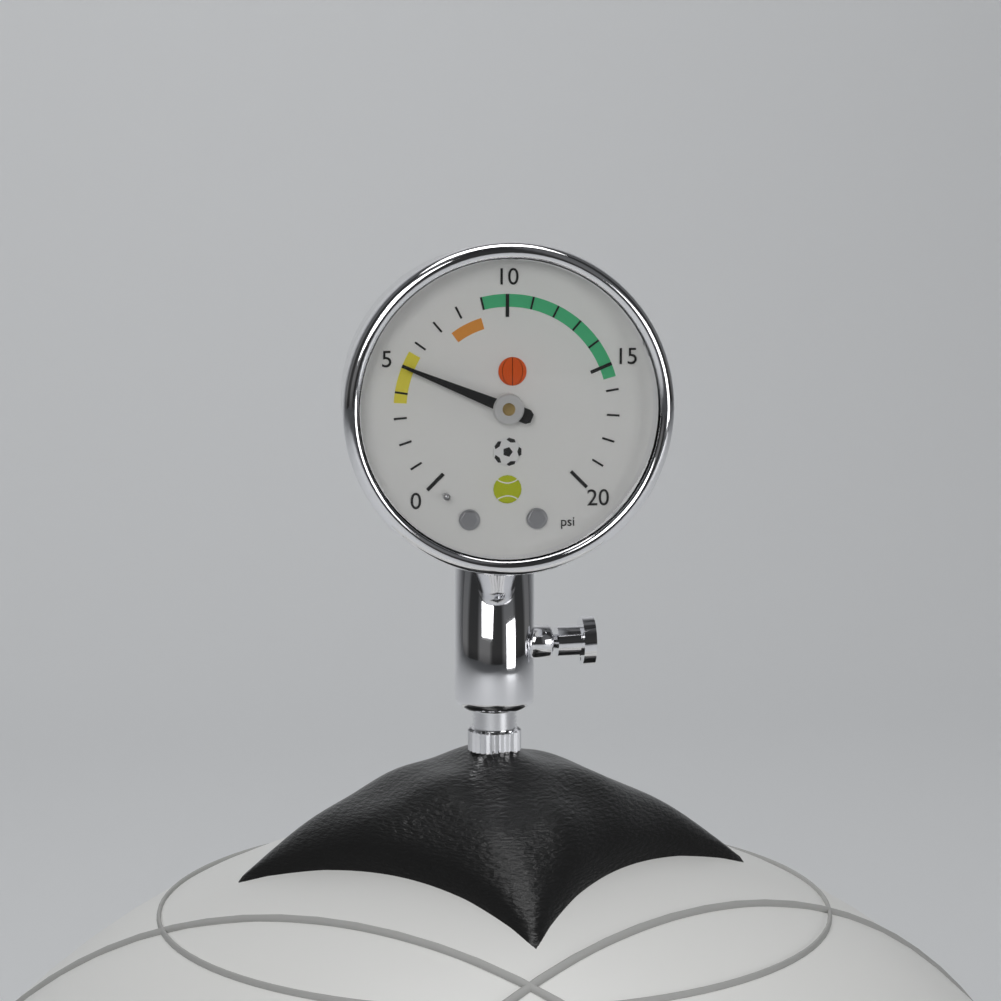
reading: 5 psi
